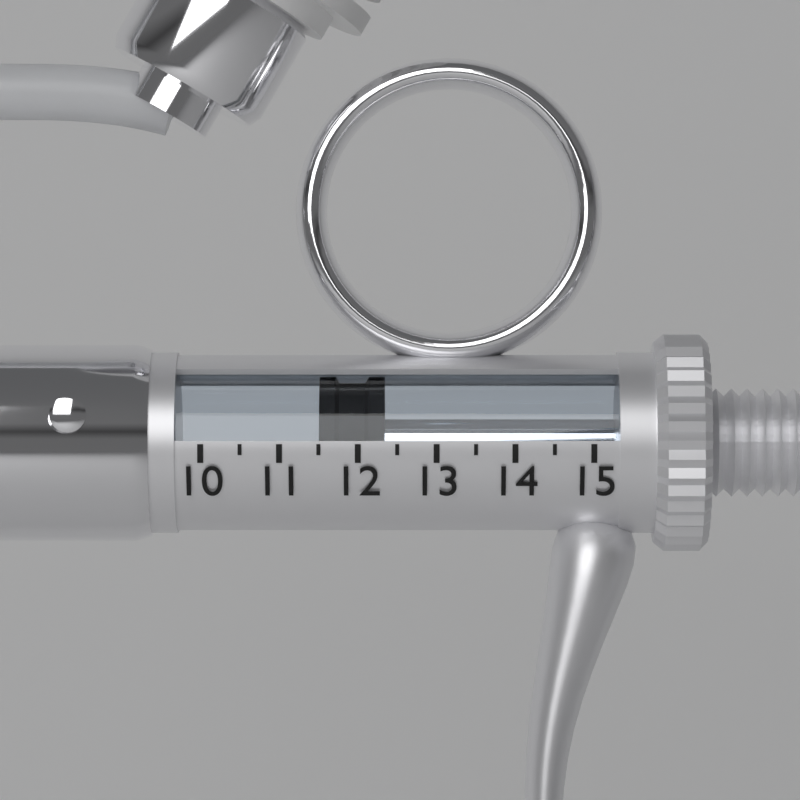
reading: 11.5 (no unit)
